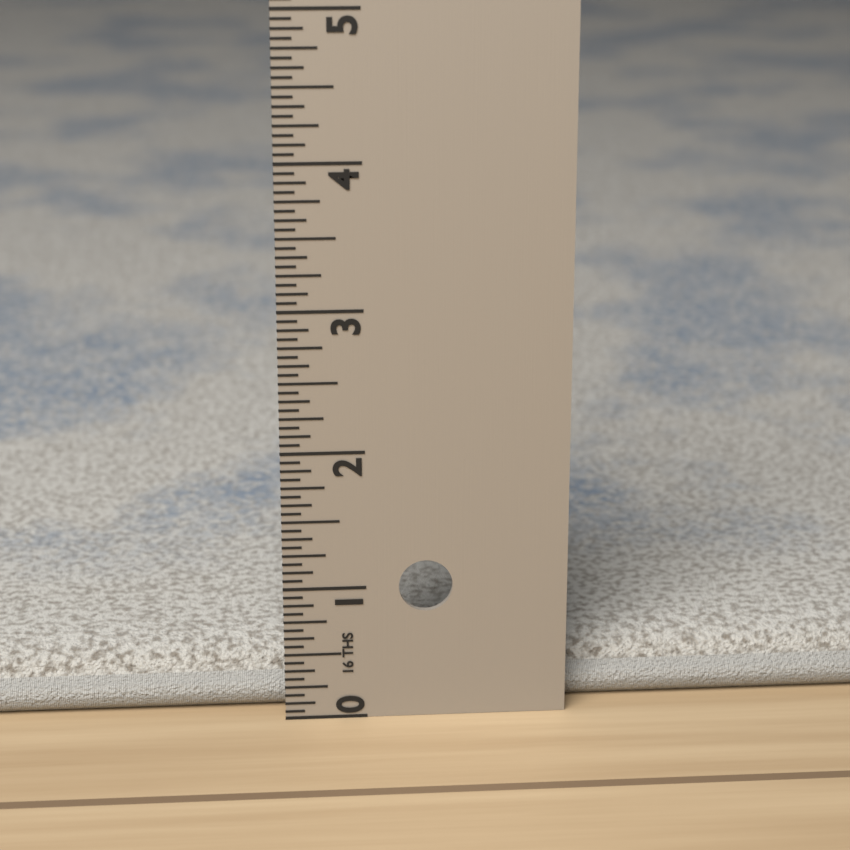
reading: 0.4375 in
